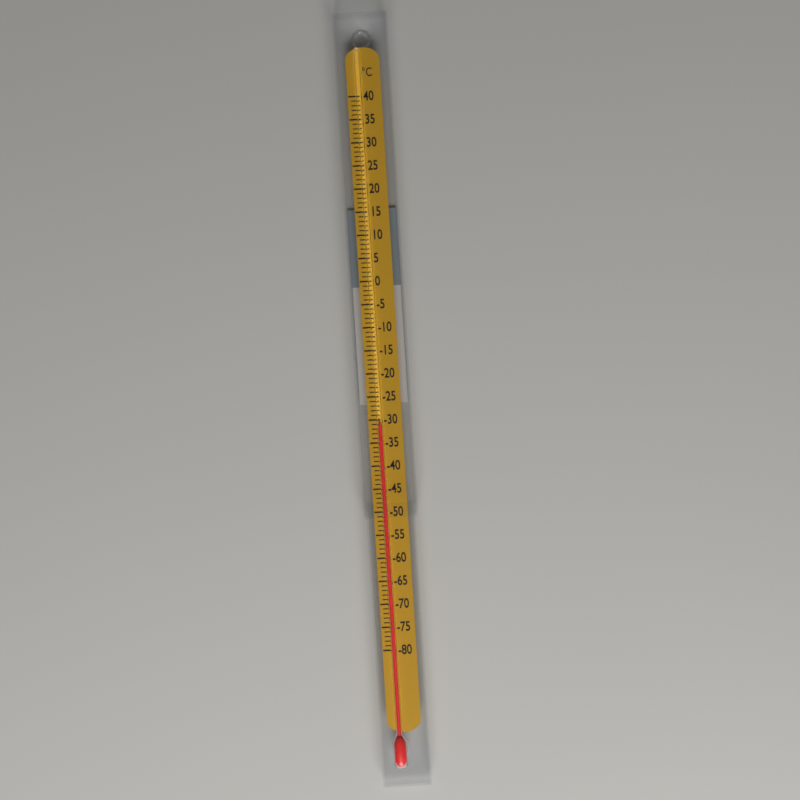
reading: -31 °C
